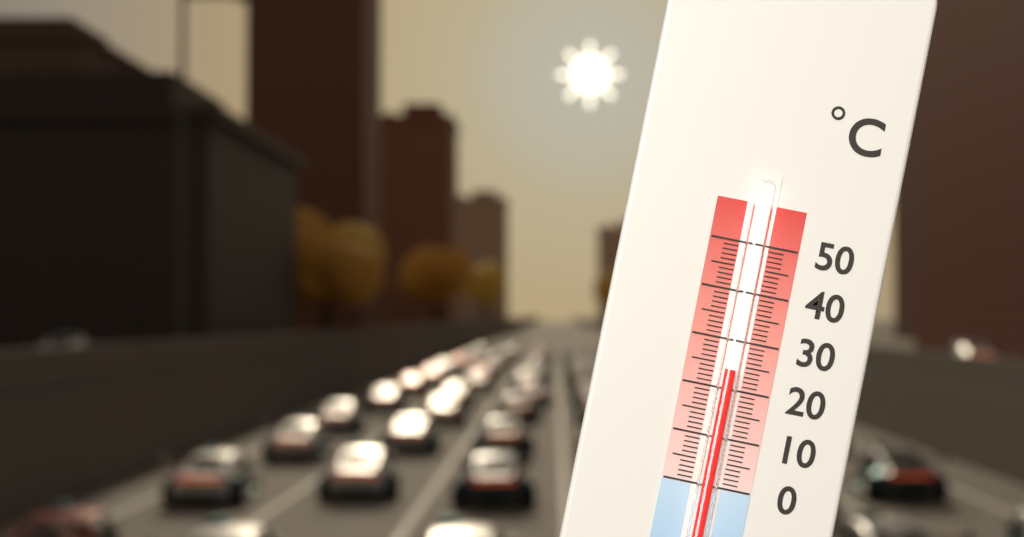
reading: 24 °C
